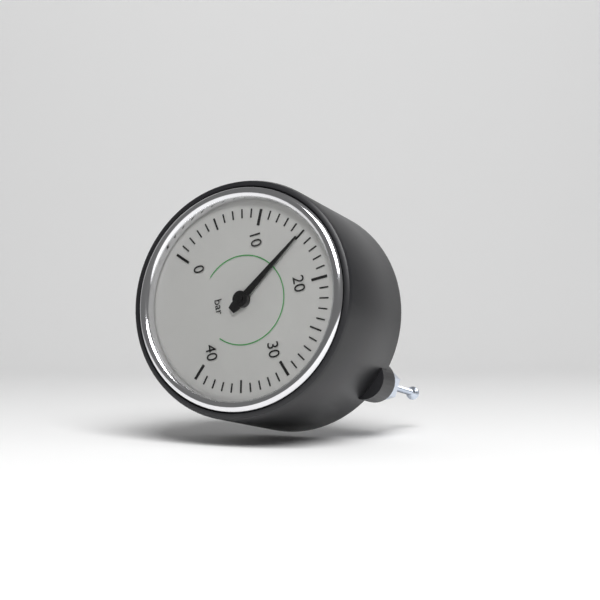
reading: 15 bar
